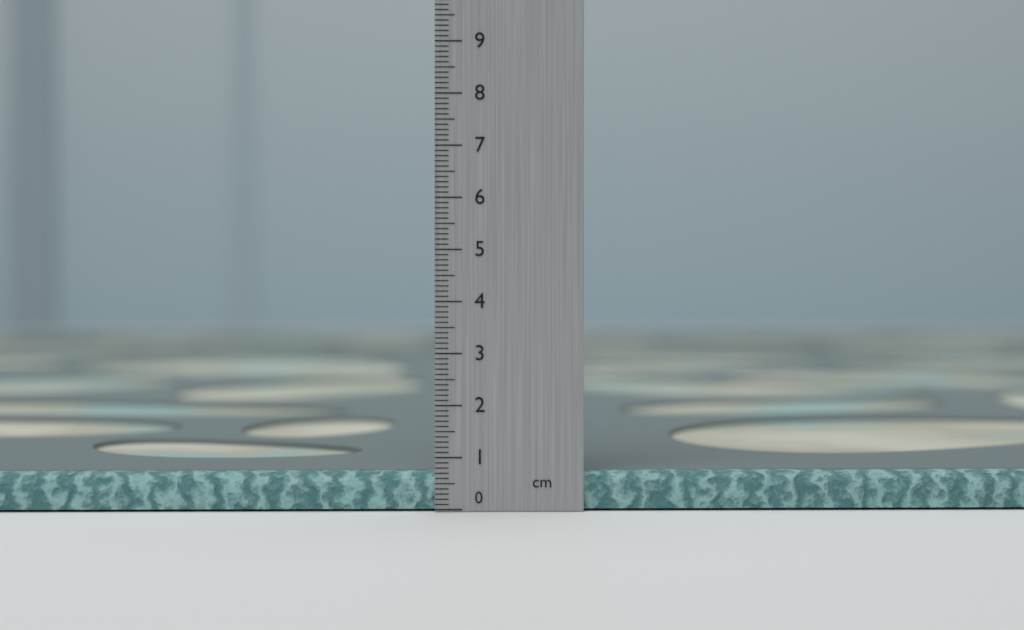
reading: 0.7 cm
